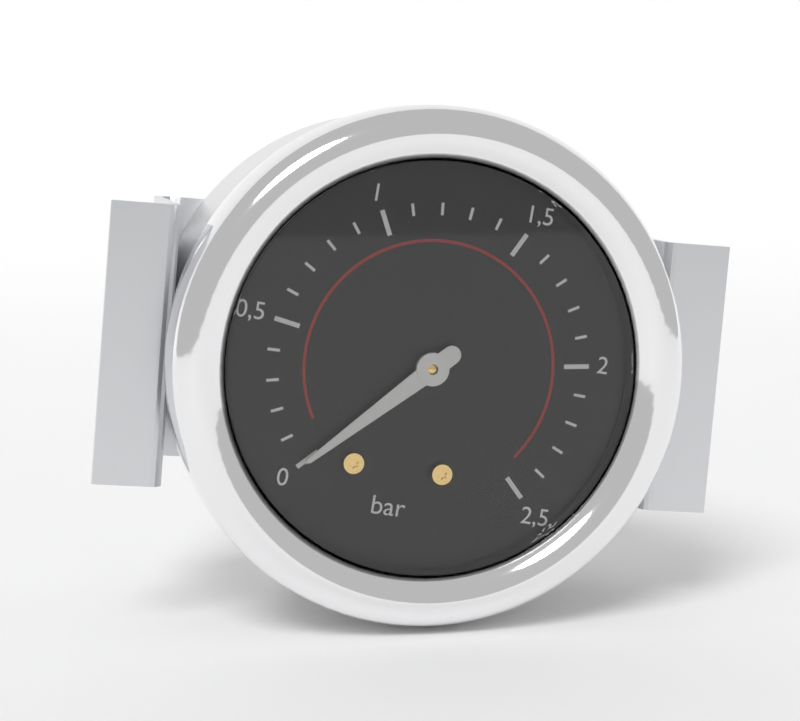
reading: 0.0 bar
